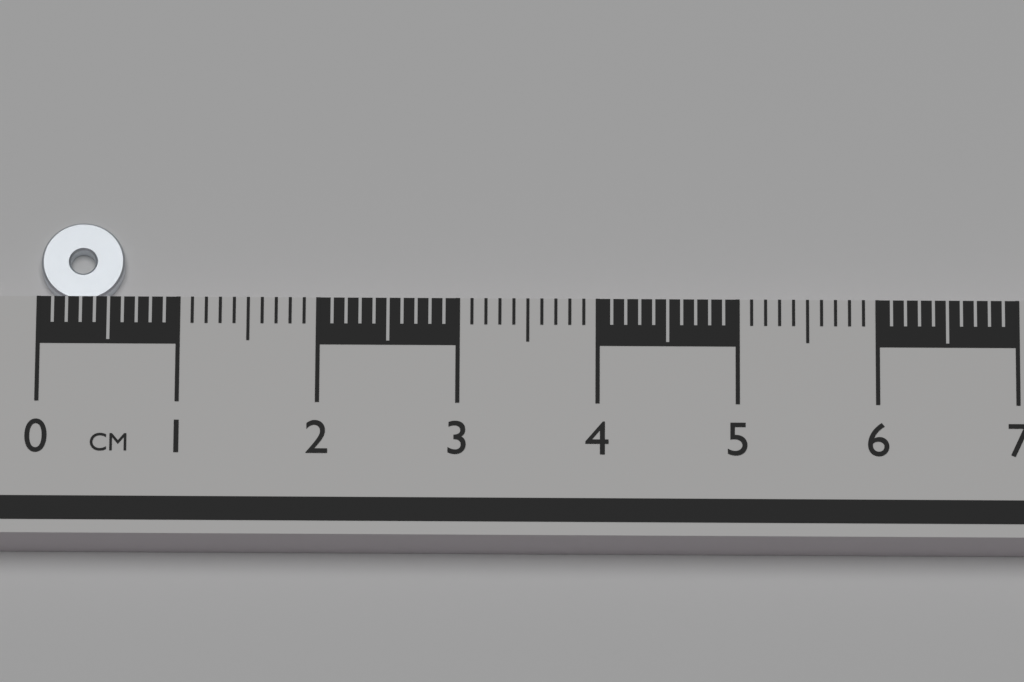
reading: 0.6 cm
